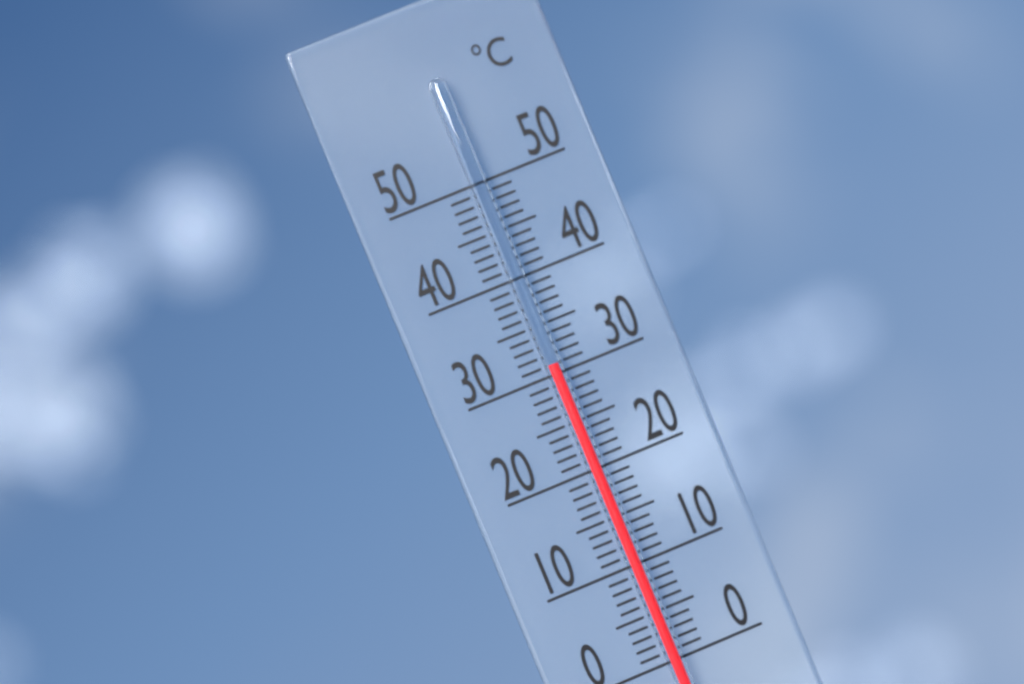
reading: 31 °C
